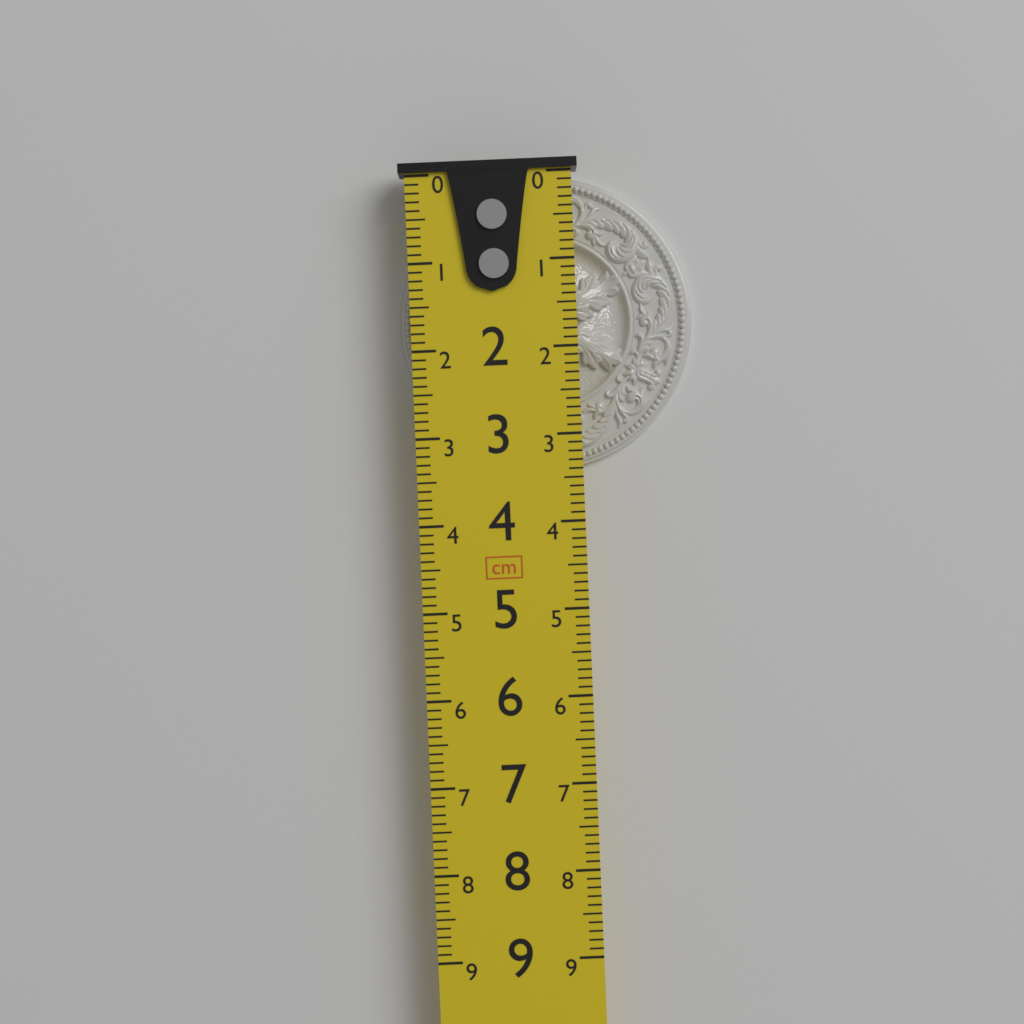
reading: 3.4 cm
